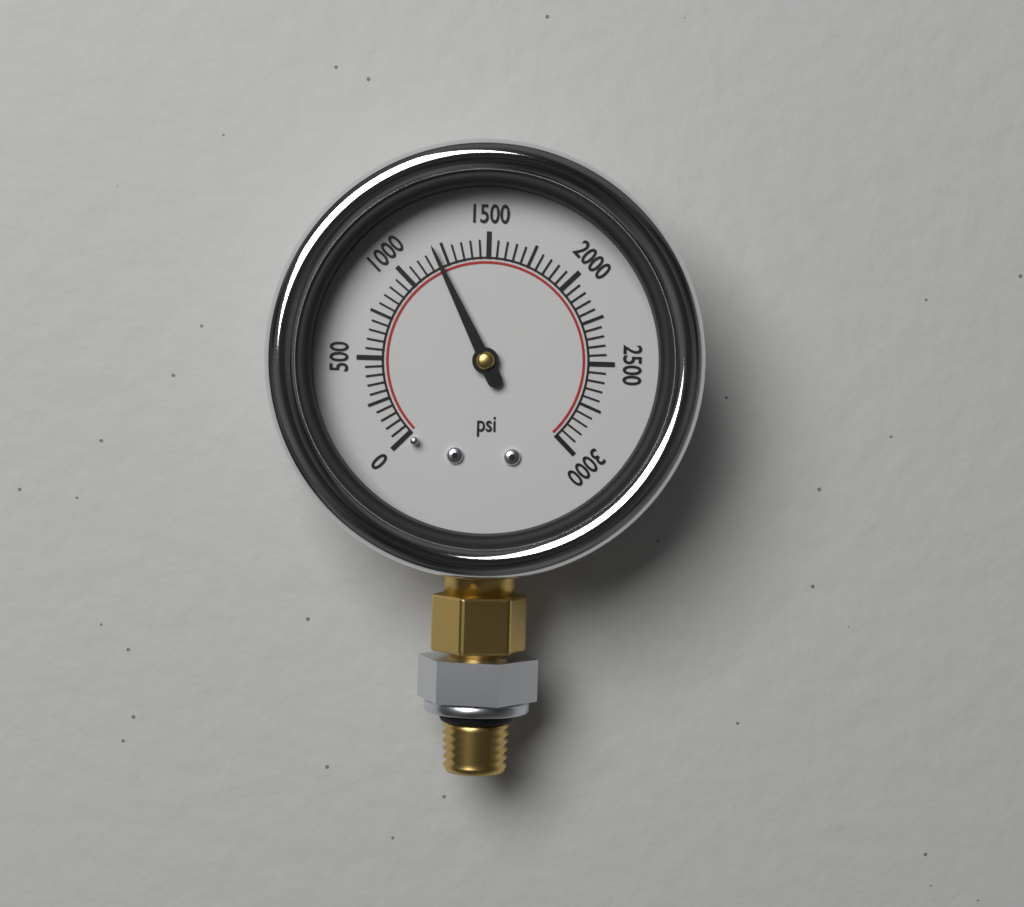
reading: 1200 psi
